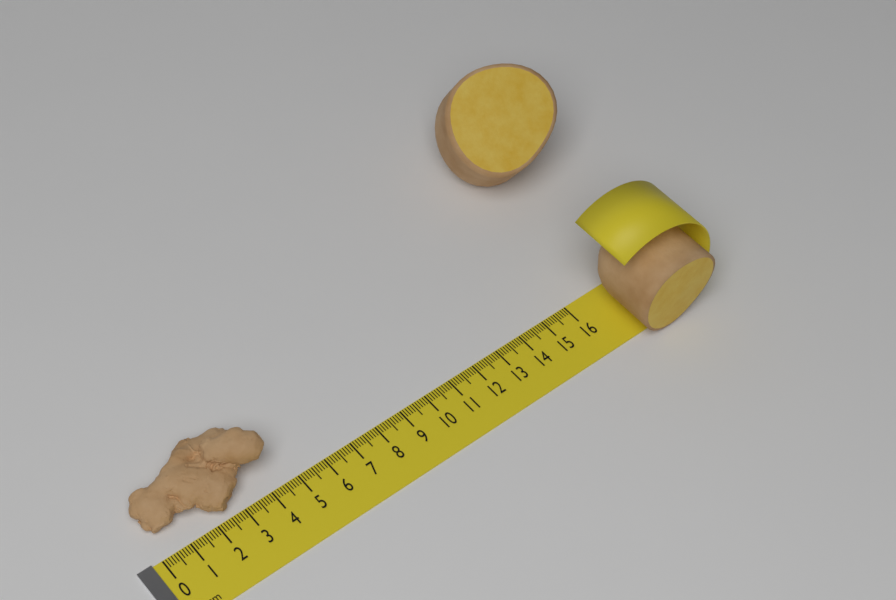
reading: 4.6 cm
